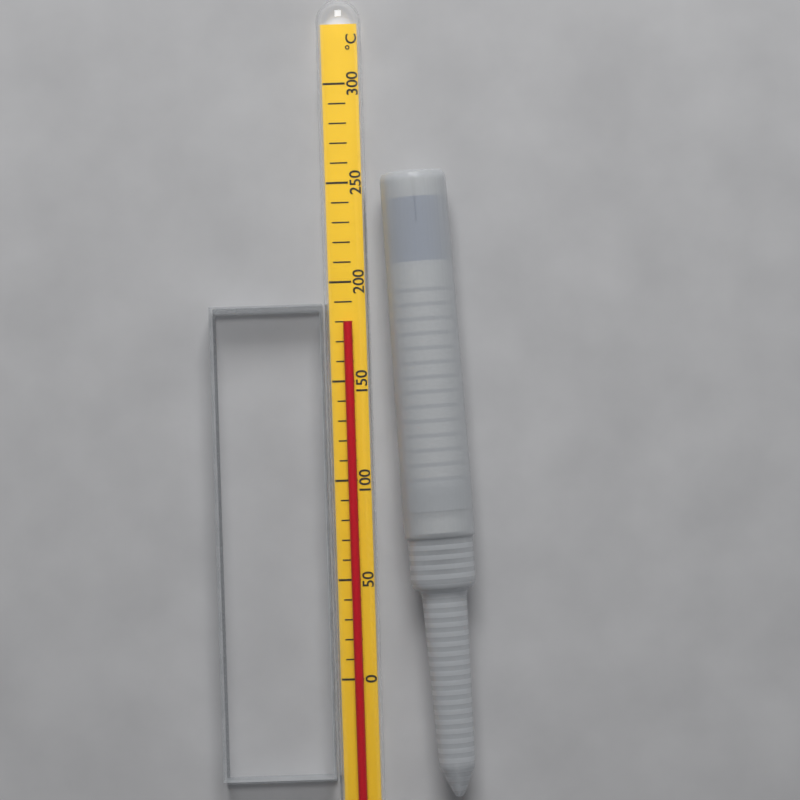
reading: 180 °C
